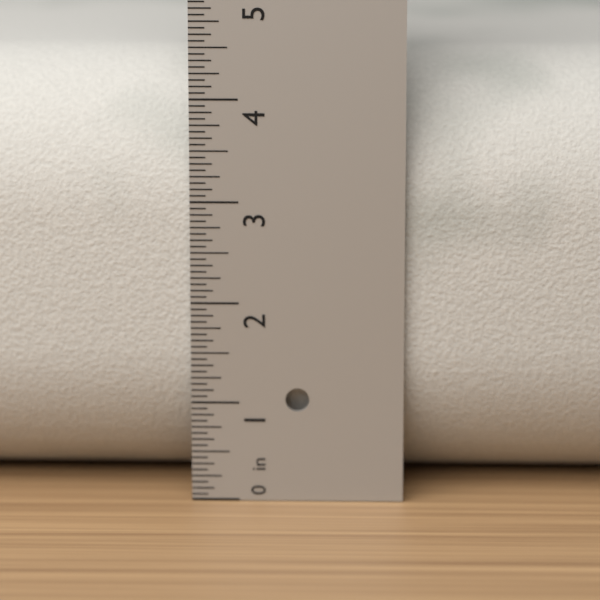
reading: 4.3750 in
